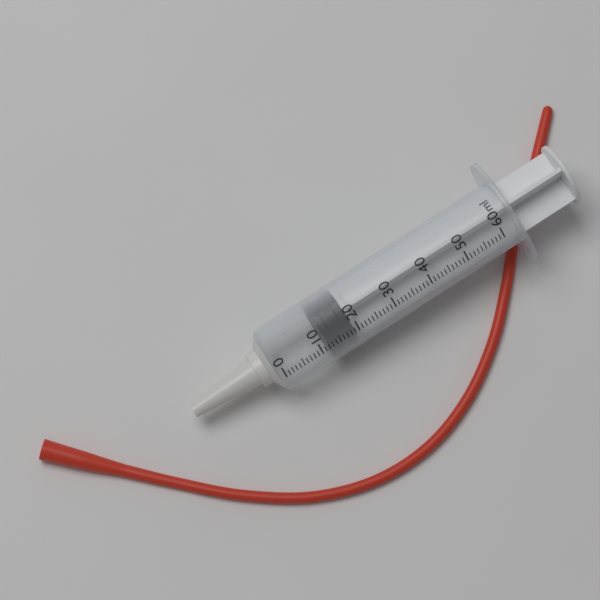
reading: 12 ml
